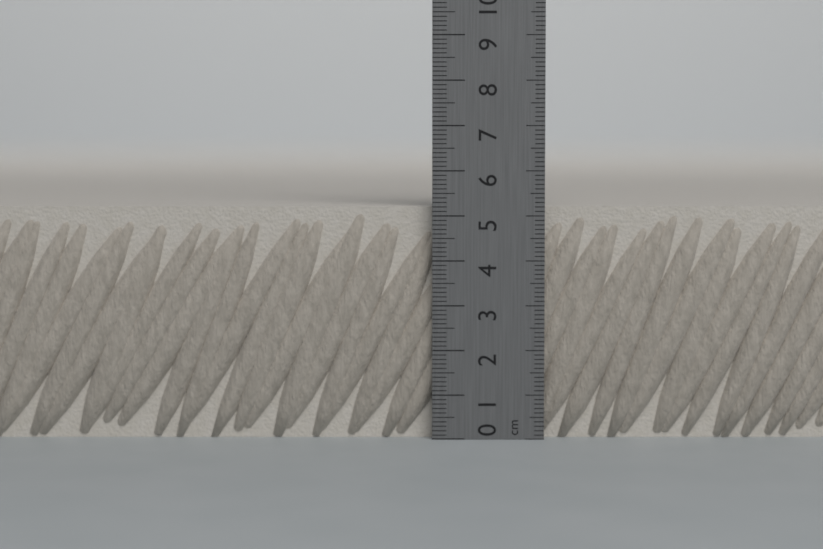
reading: 5.2 cm
